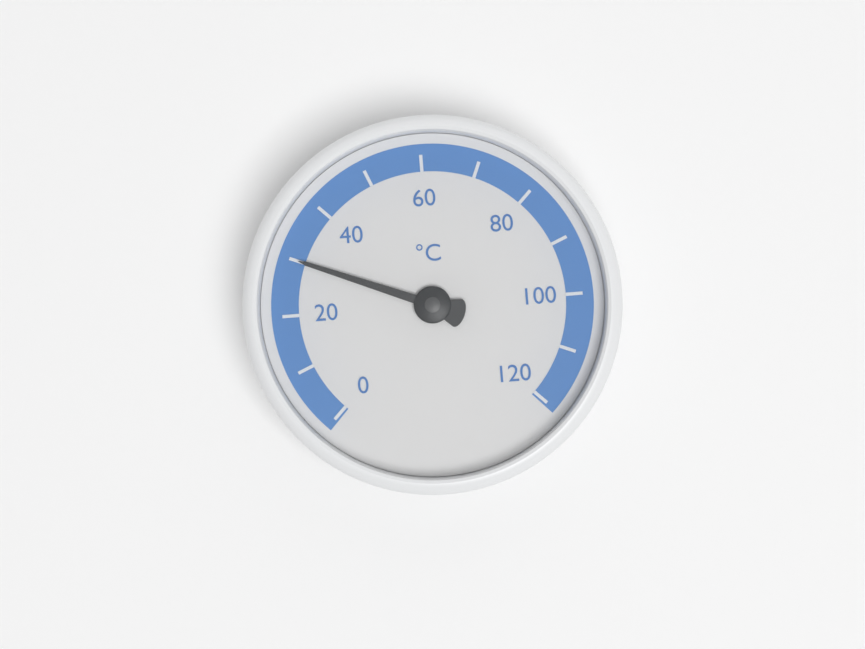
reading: 30 °C
